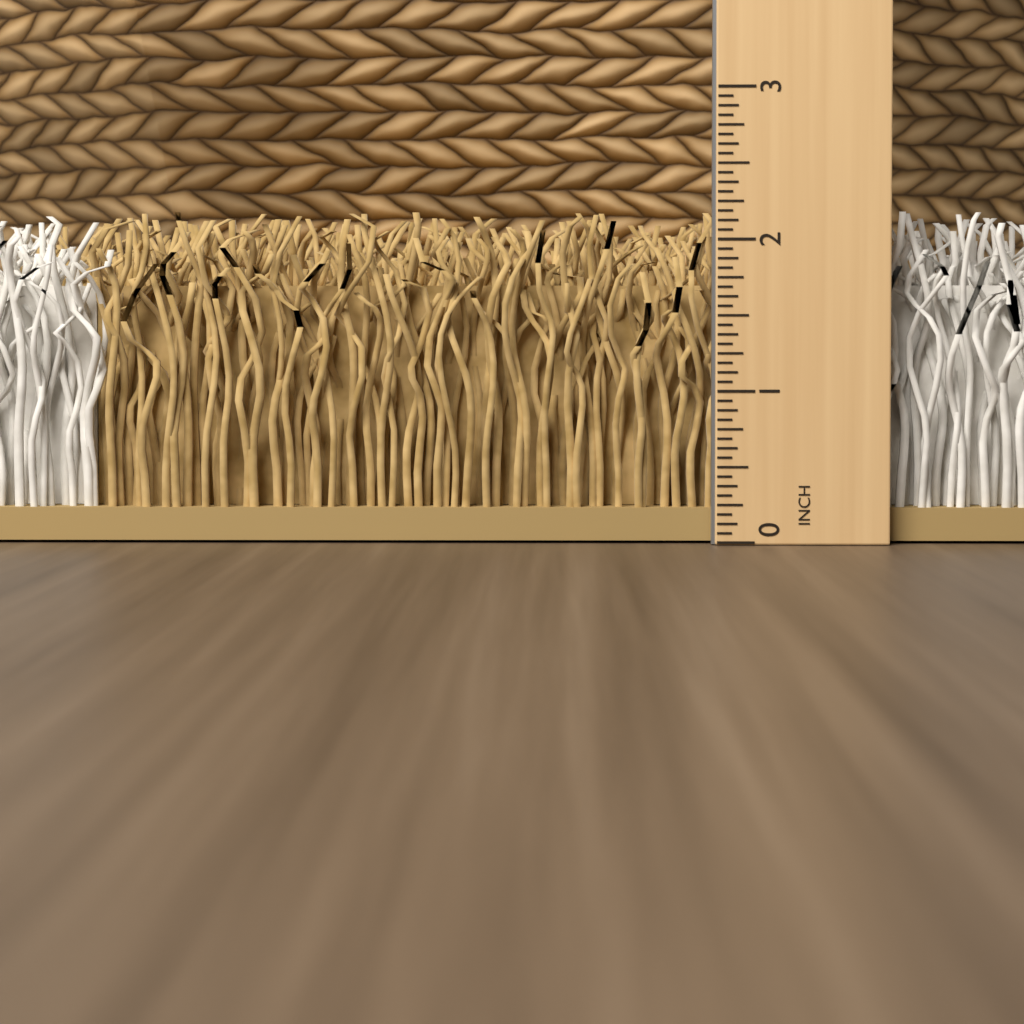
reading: 2.1875 in
